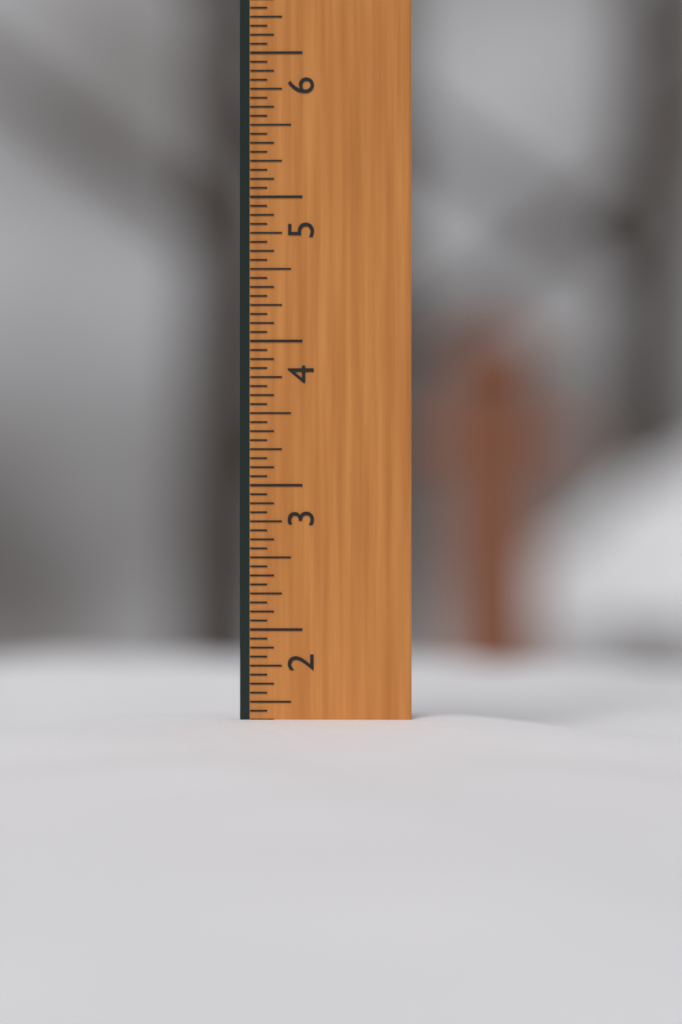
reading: 1.3750 in
